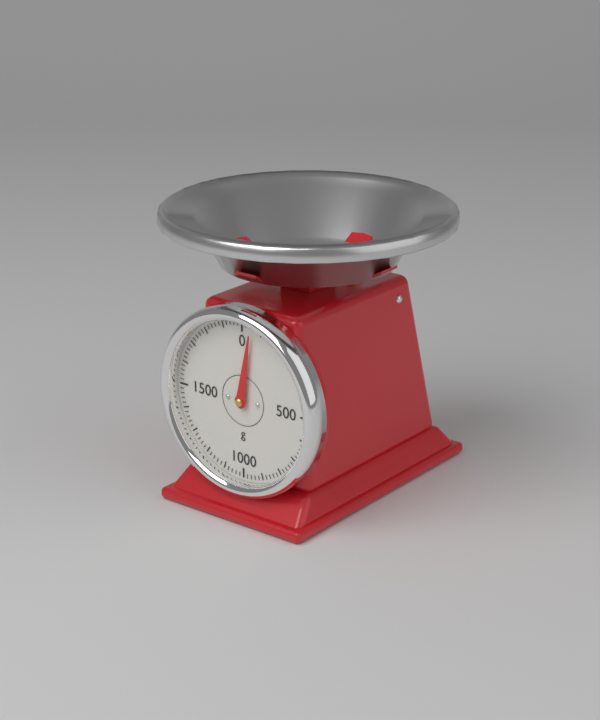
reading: 50 g
